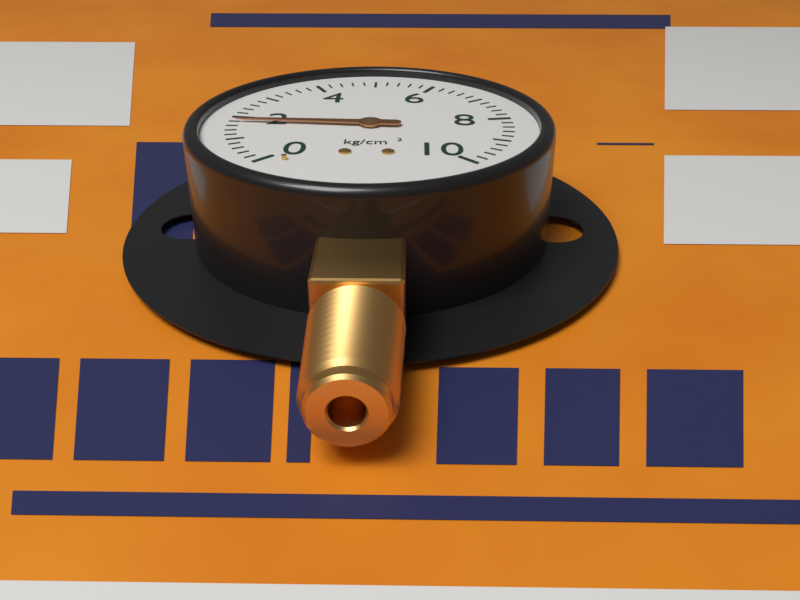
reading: 1.8 kg/cm²
